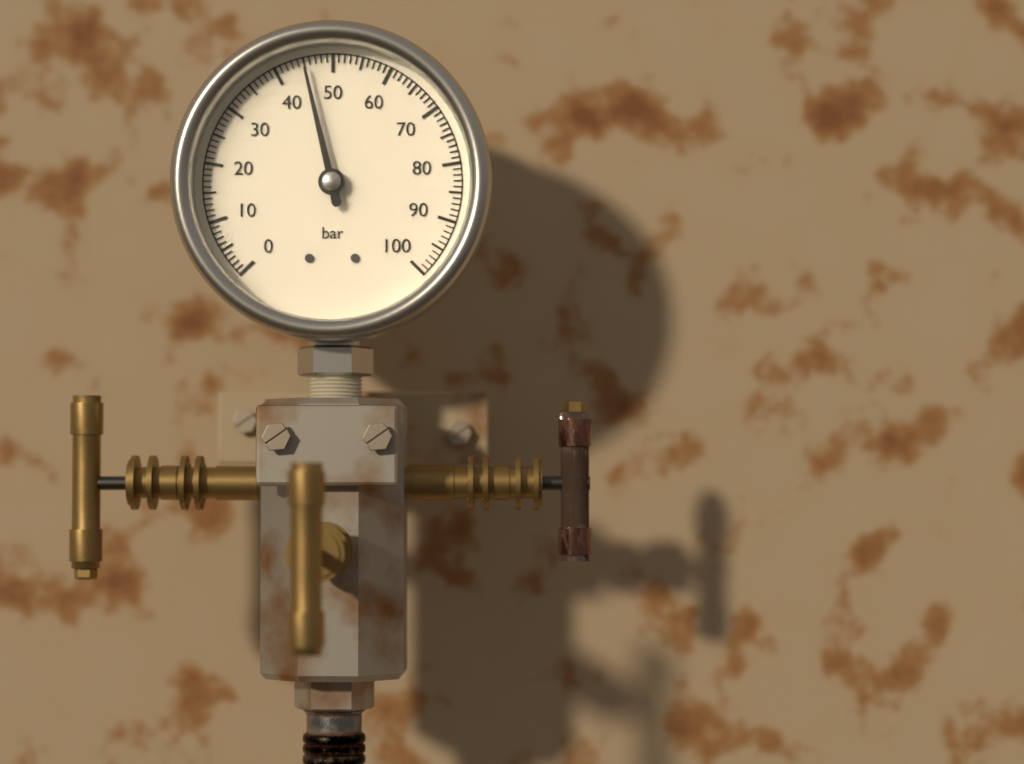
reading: 45 bar
